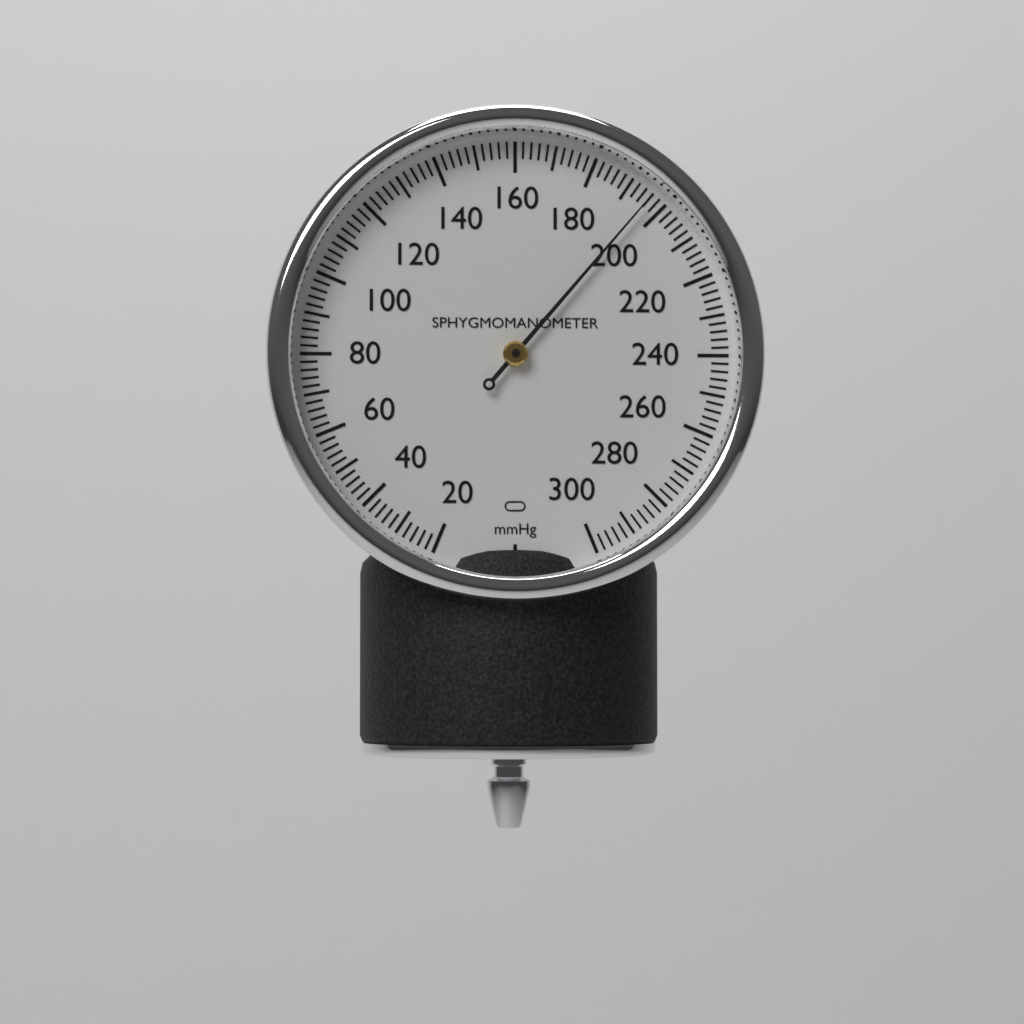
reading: 196 mmHg
